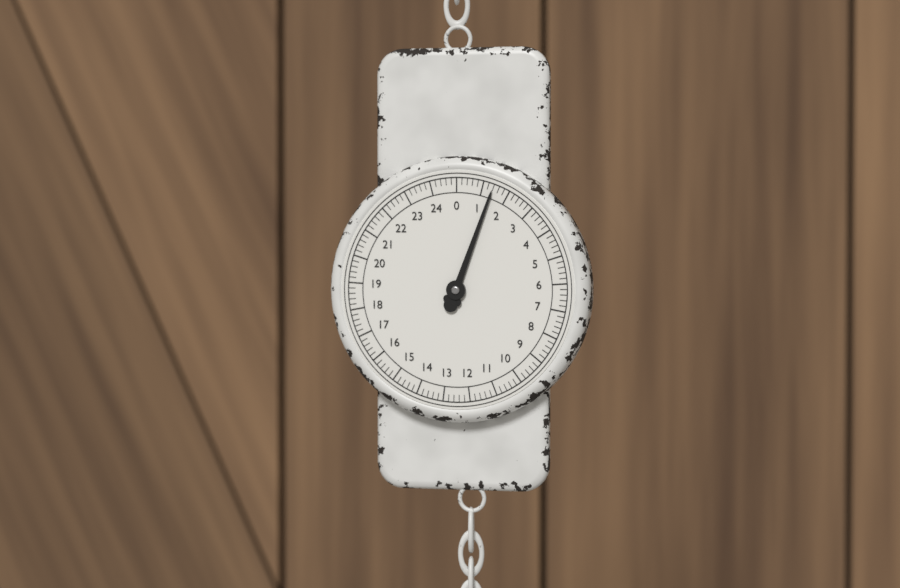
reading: 1.4 (no unit)
